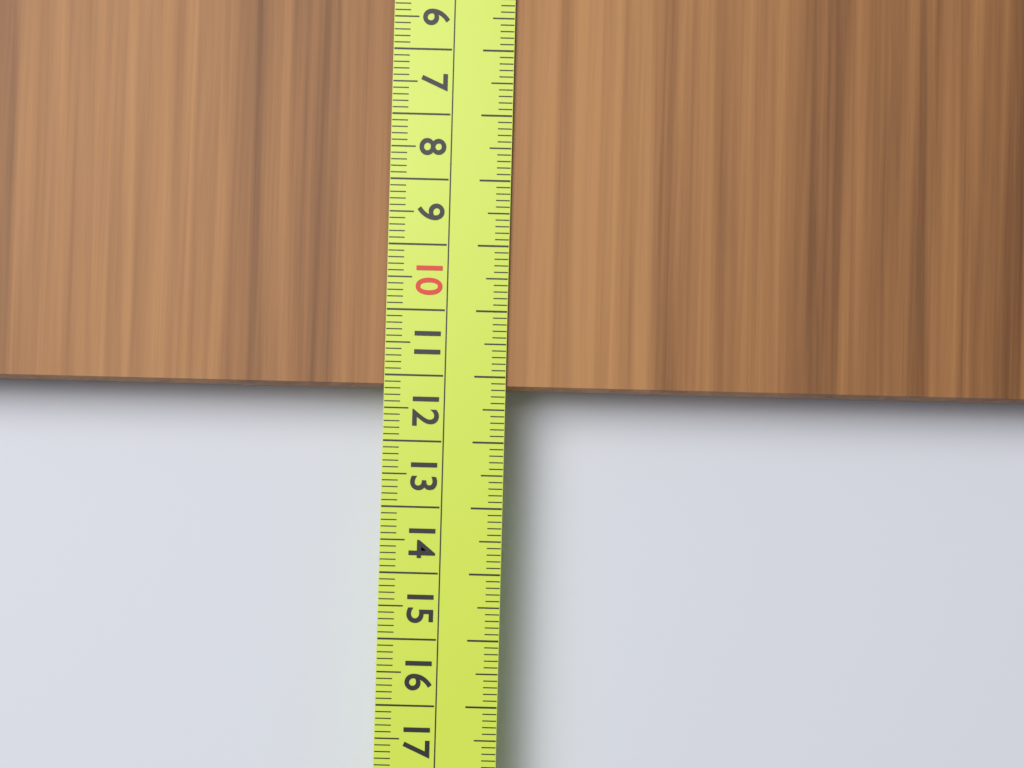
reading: 11.2 cm
